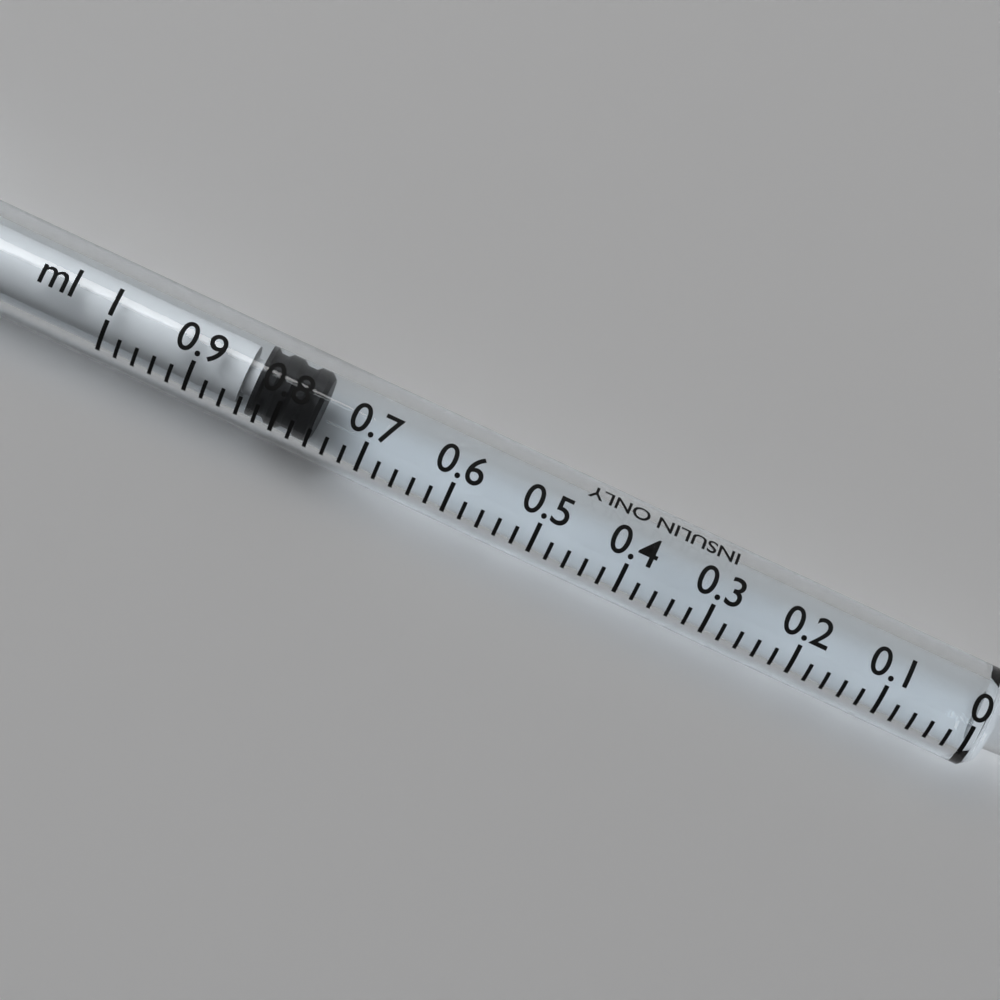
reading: 0.76 ml
